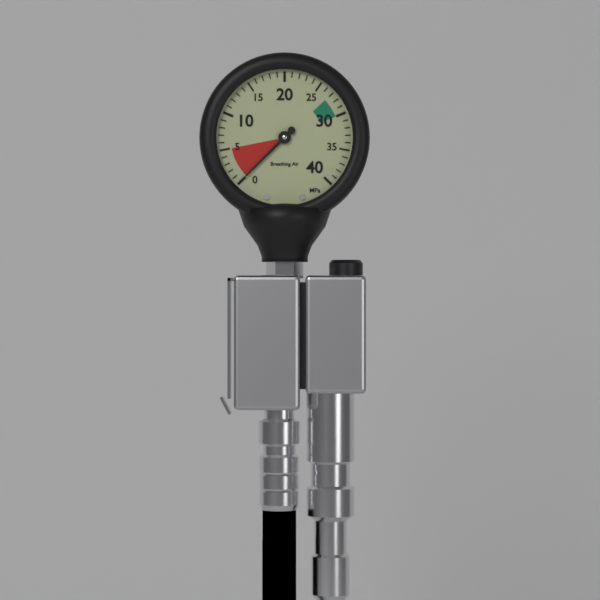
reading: 0 MPa
